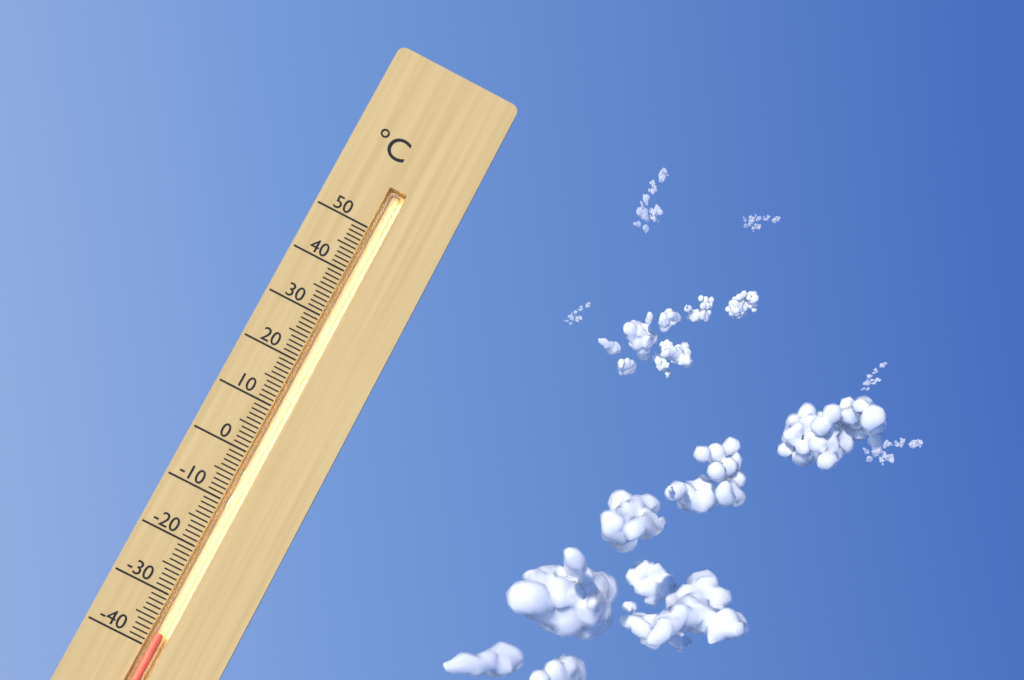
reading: -37 °C
